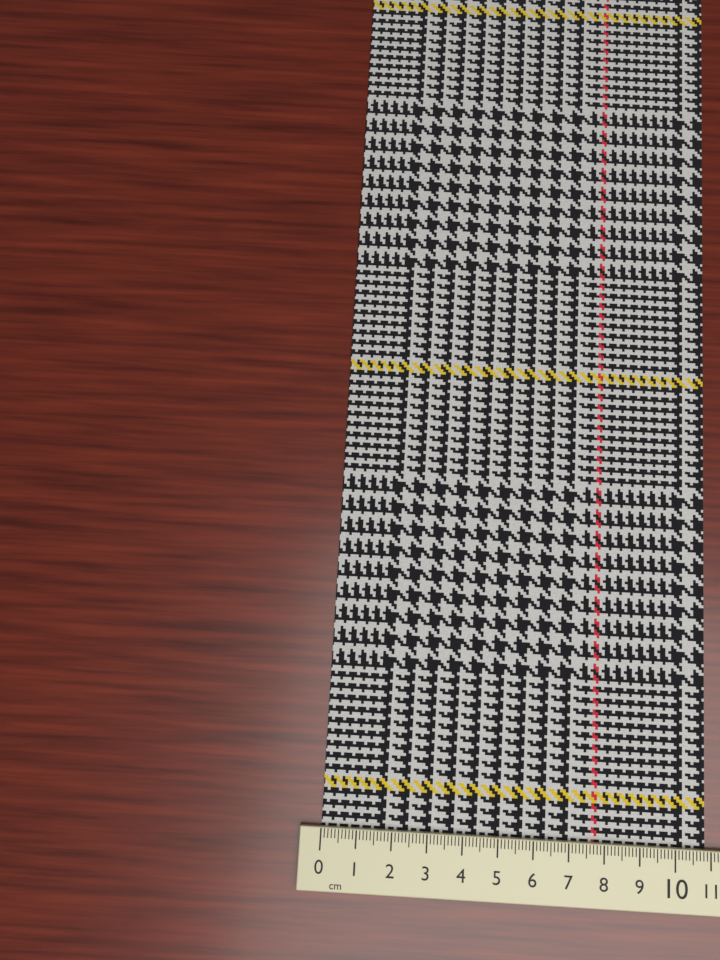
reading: 10.9 cm
